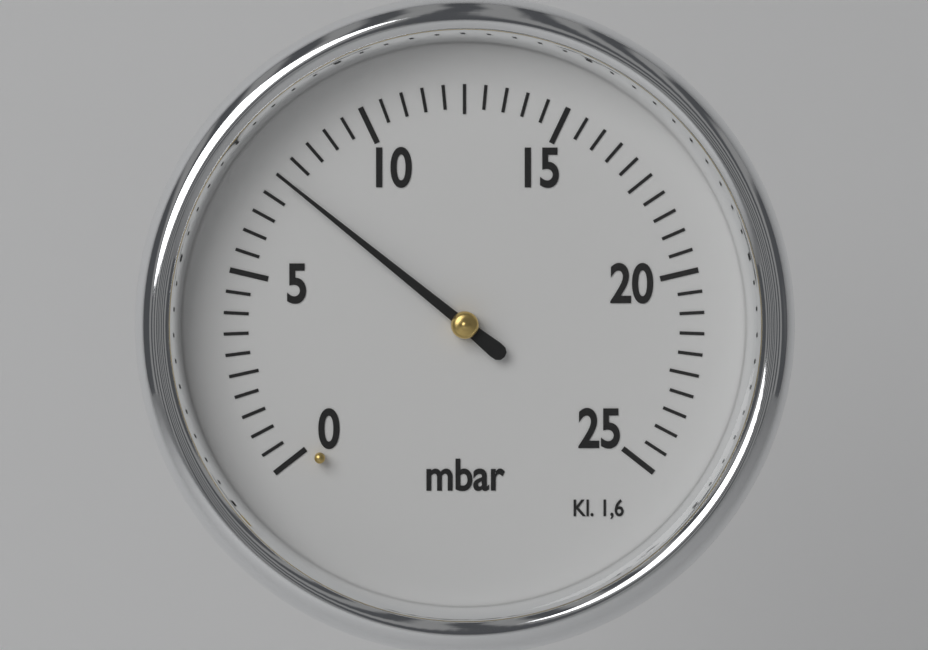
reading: 7.5 mbar
